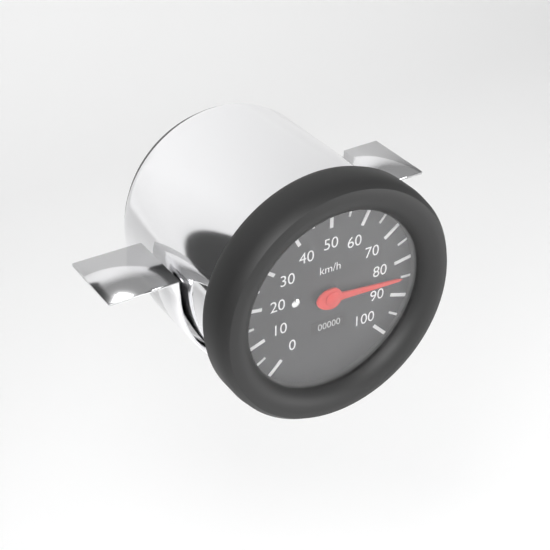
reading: 85 km/h
